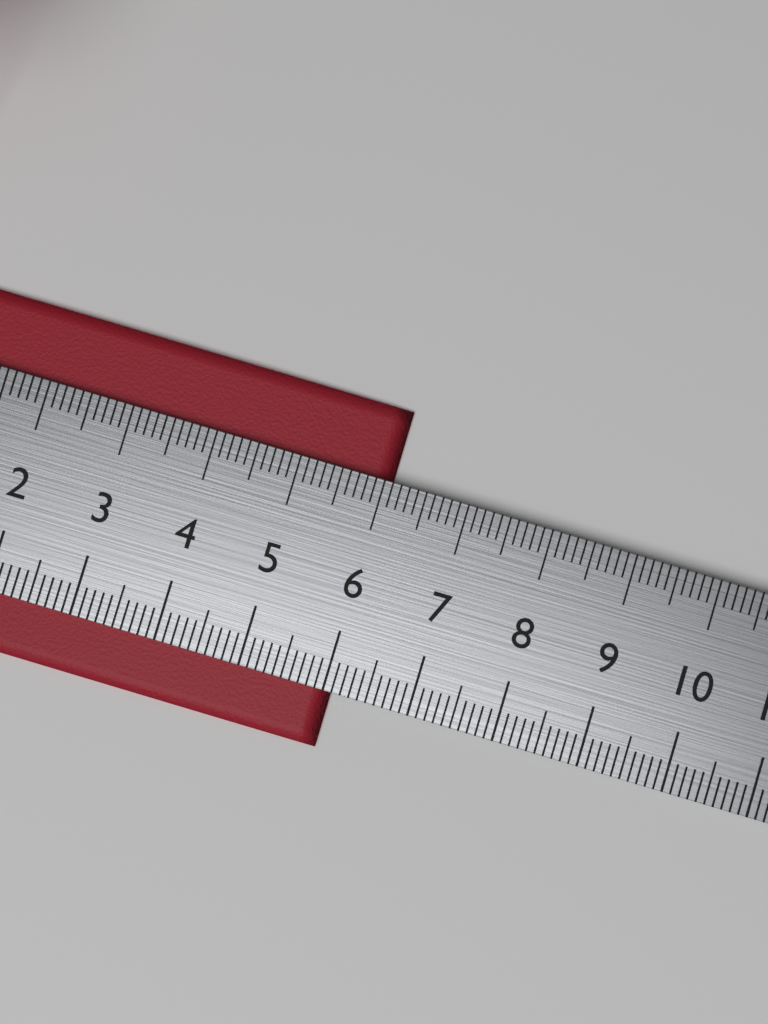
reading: 6.1 cm
